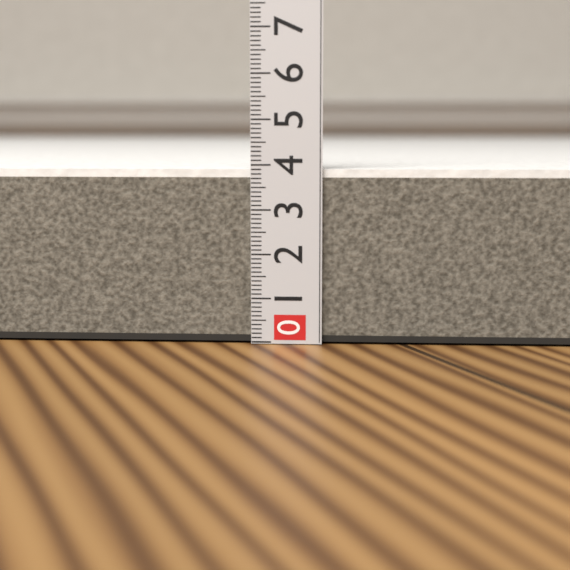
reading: 3.9 (no unit)
